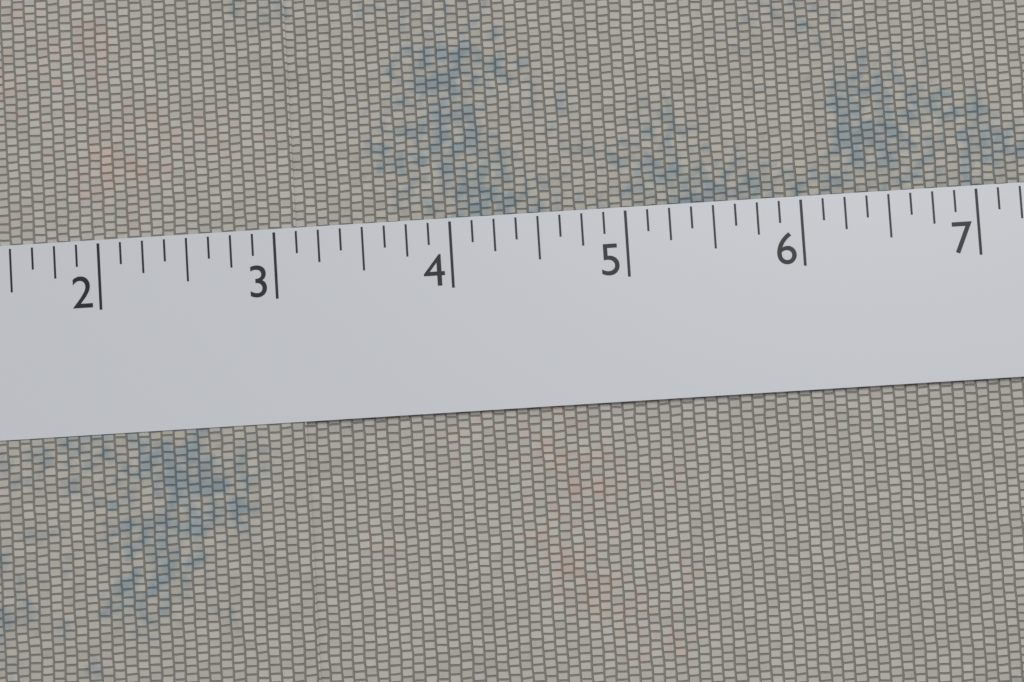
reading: 3.125 in
